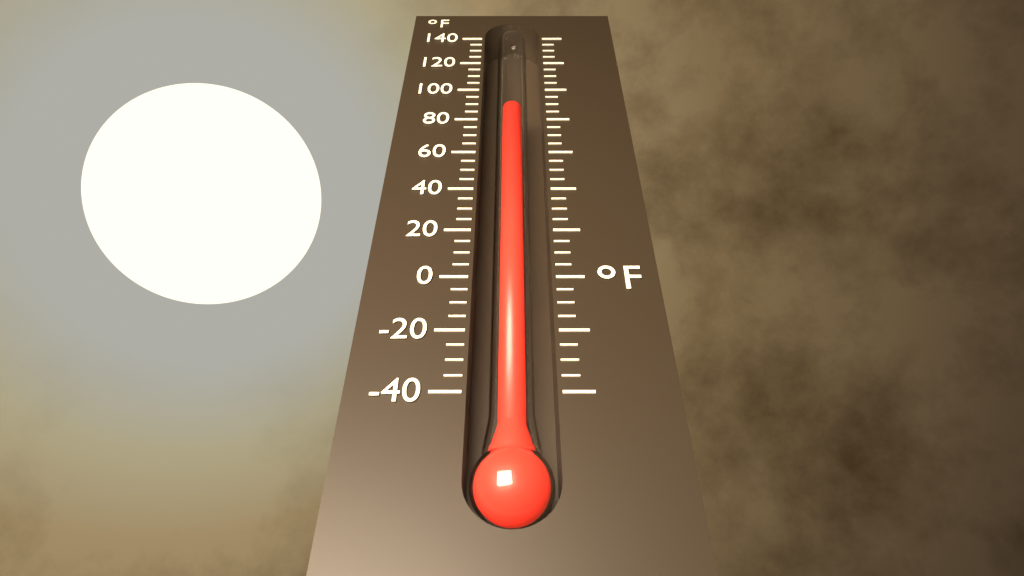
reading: 92 °F
